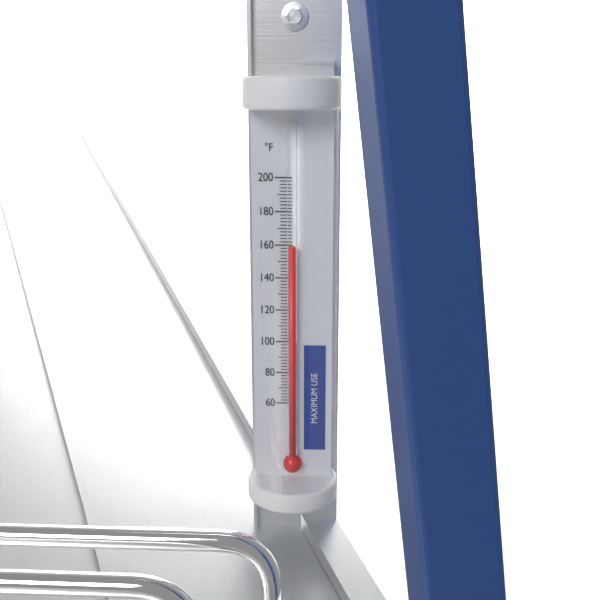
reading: 160 °F
